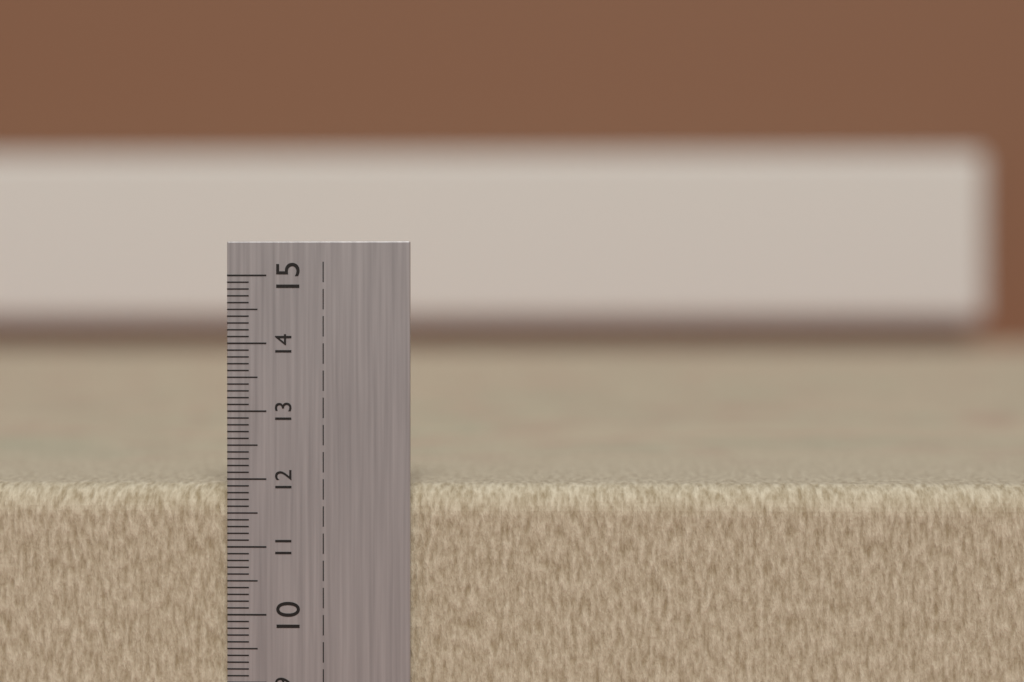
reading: 11.9 cm
